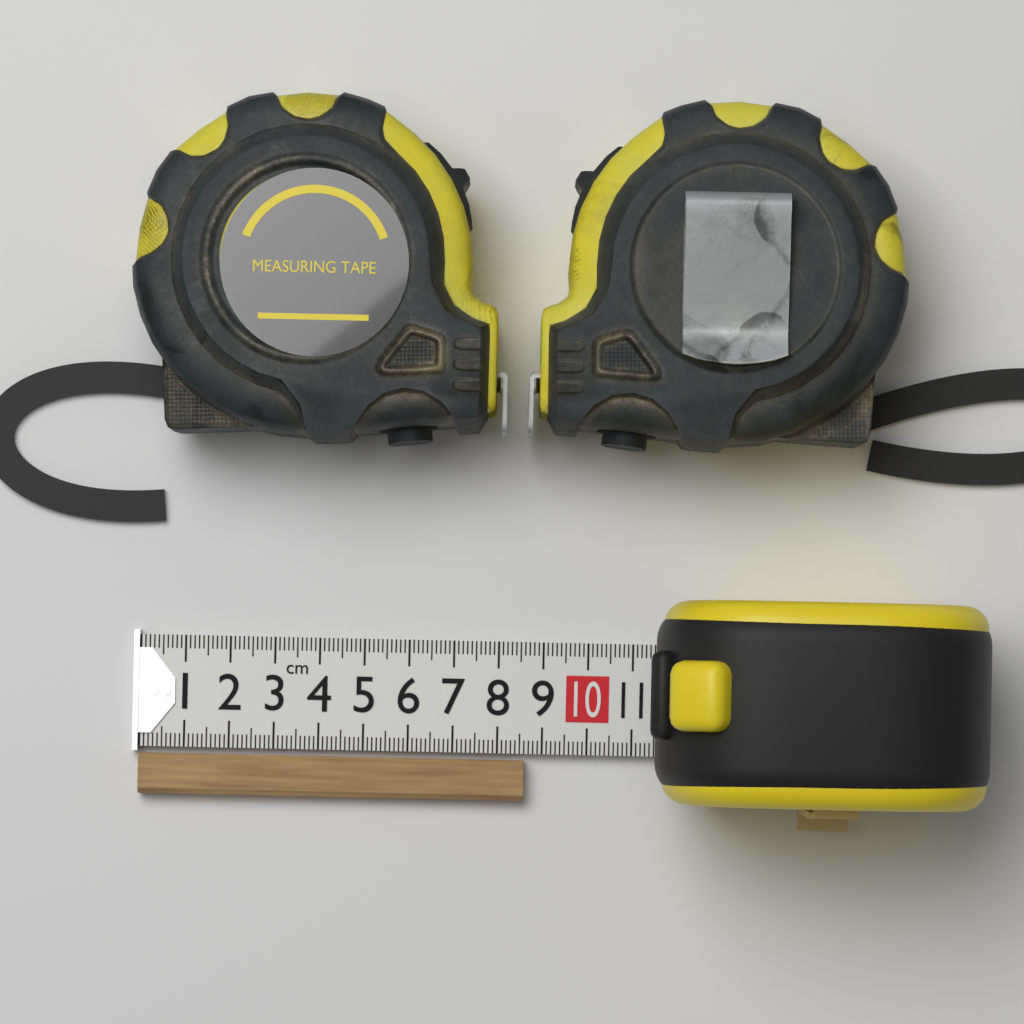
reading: 8.6 cm
